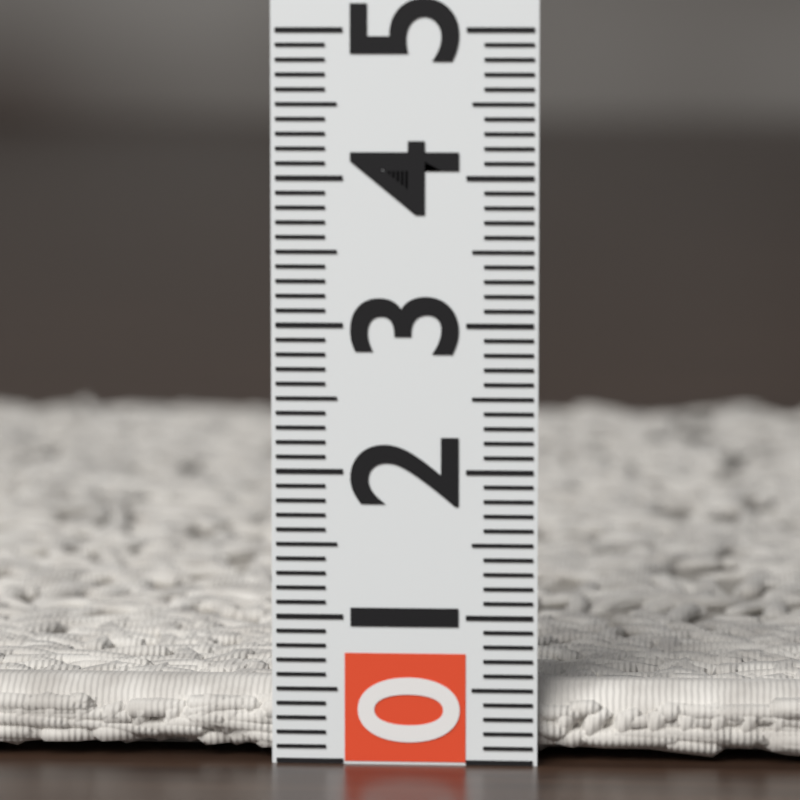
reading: 0.5 (no unit)
